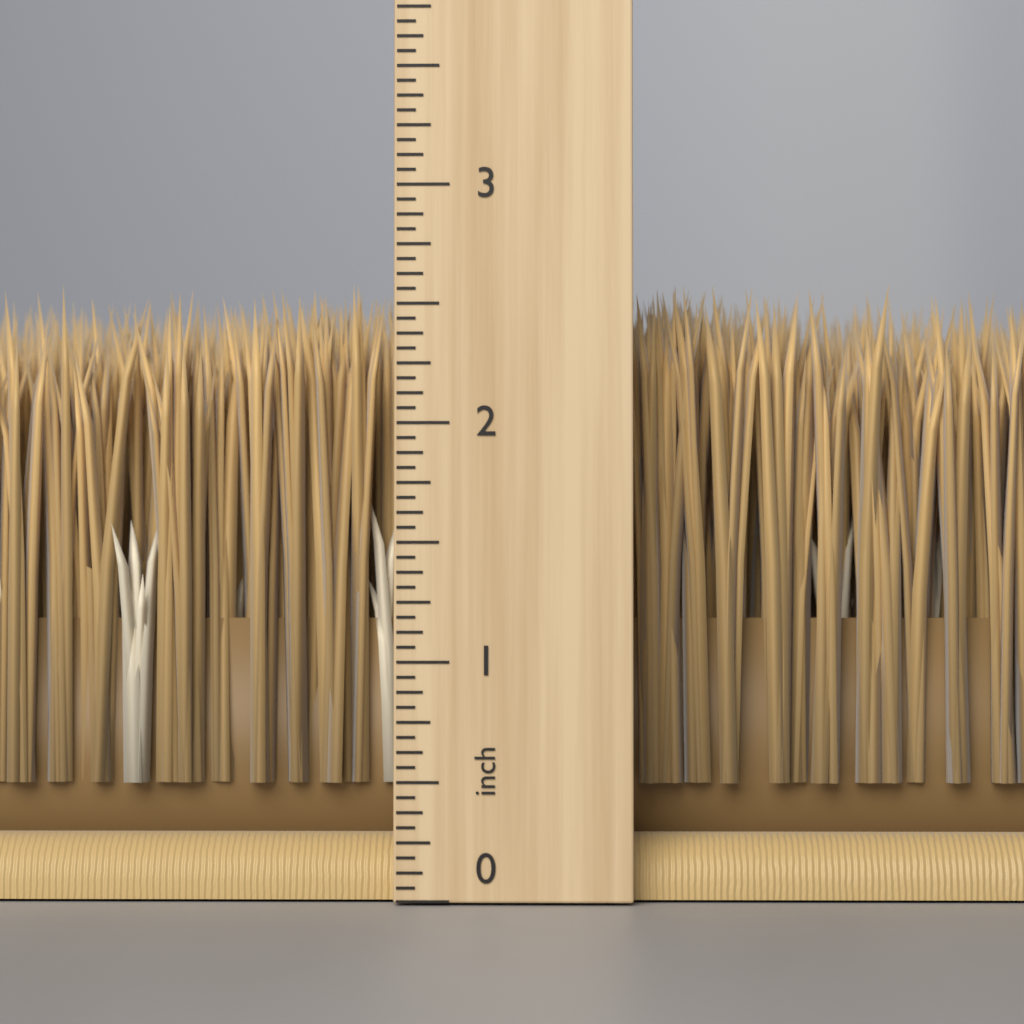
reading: 2.6250 inch
